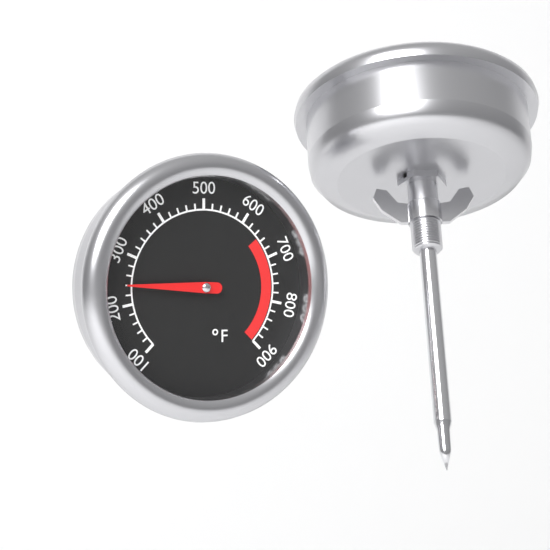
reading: 240 °F
